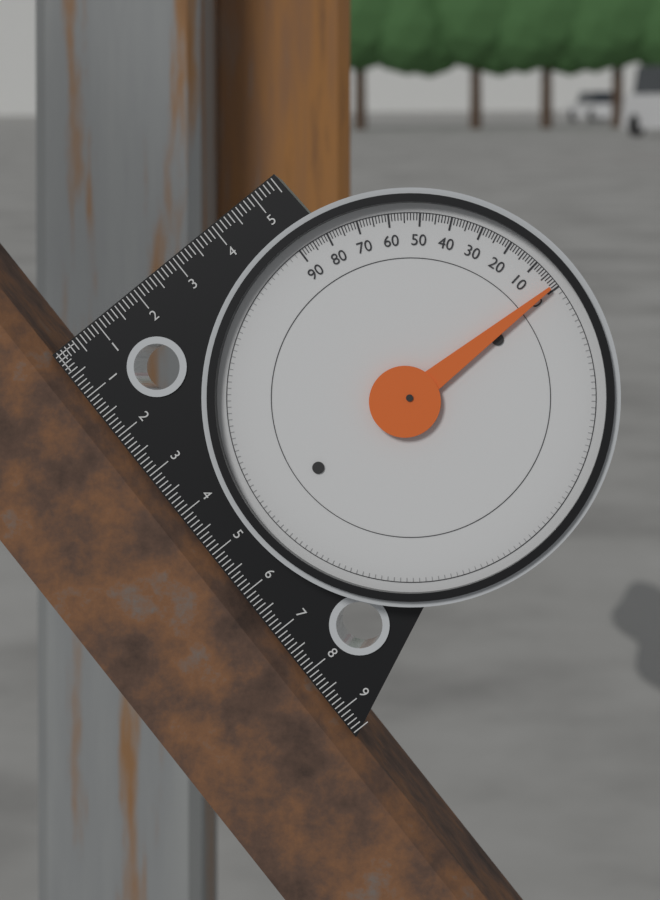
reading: 1 (no unit)
